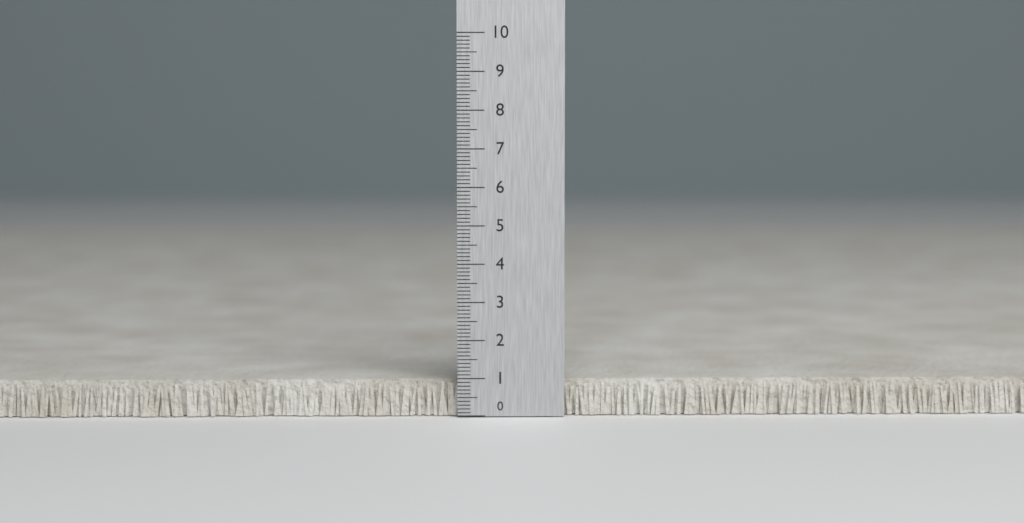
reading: 0.9 (no unit)
